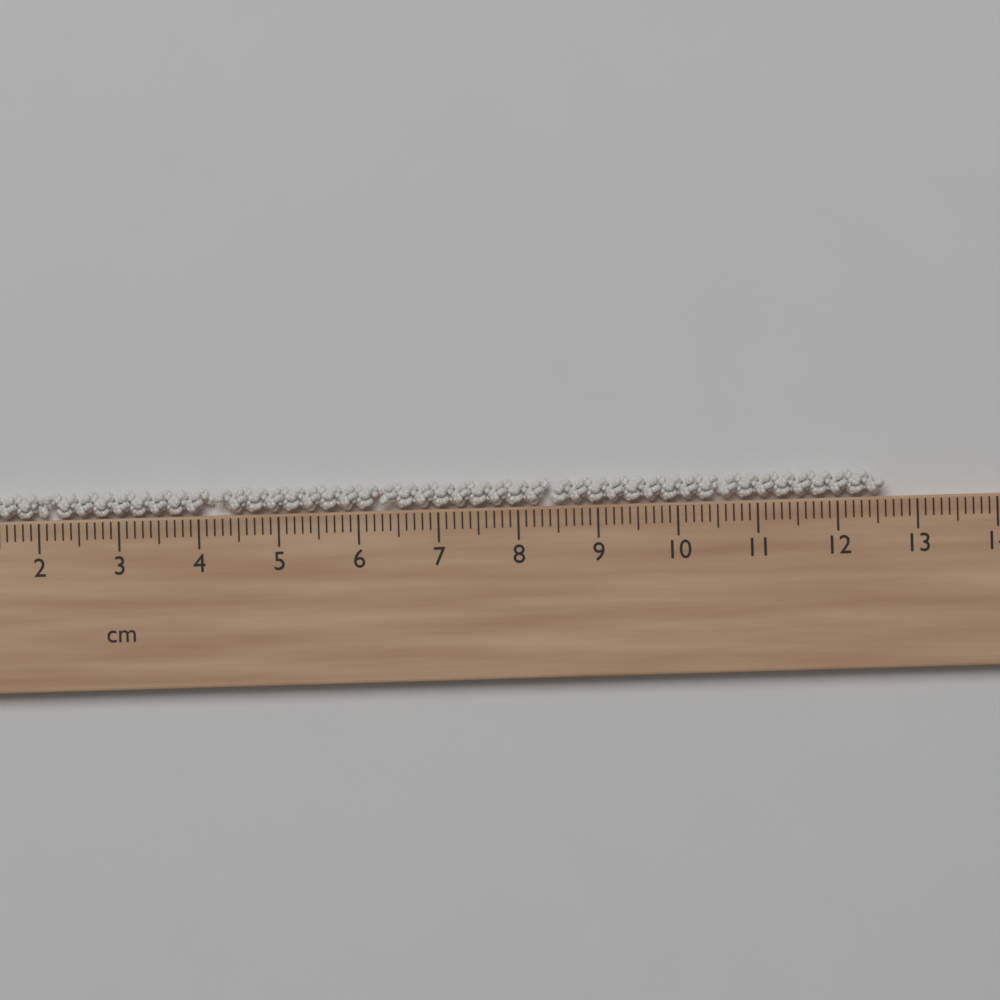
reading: 12.6 cm
